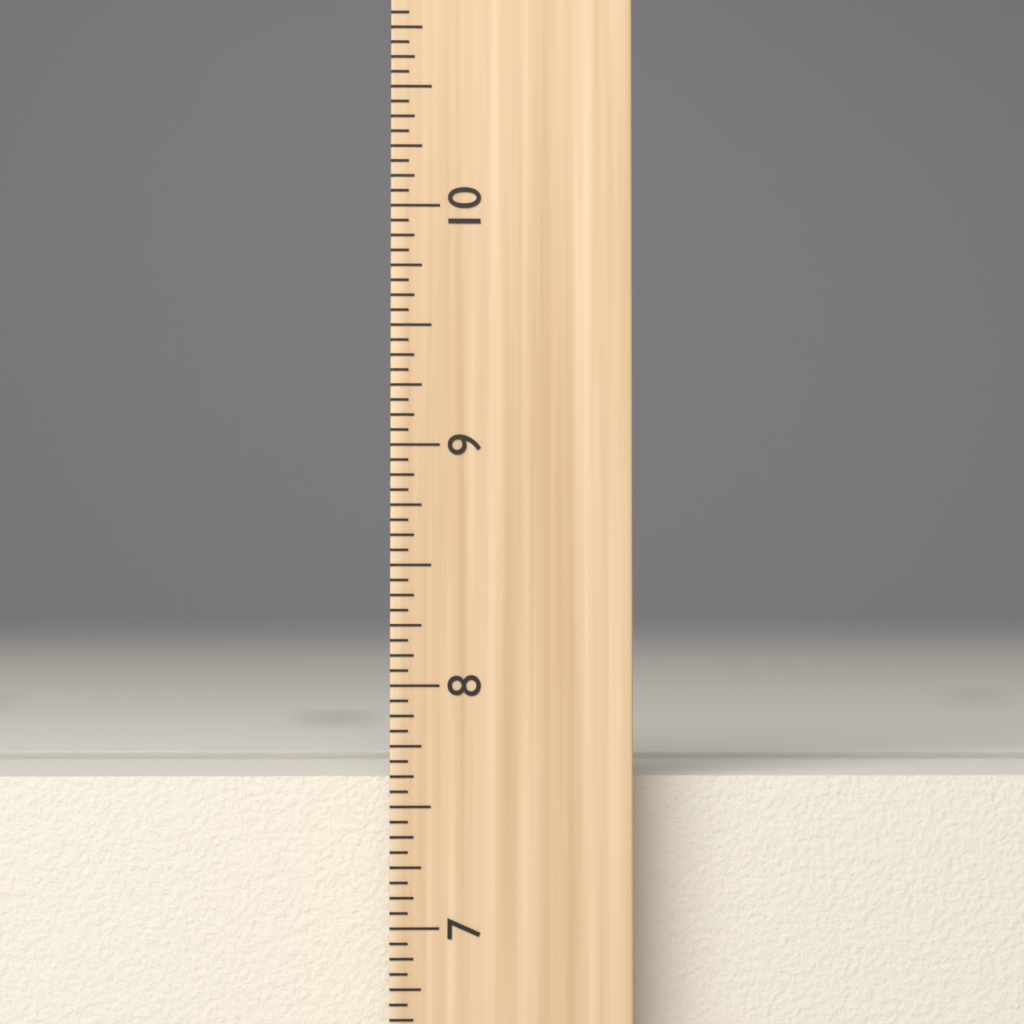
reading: 7.6250 inch
